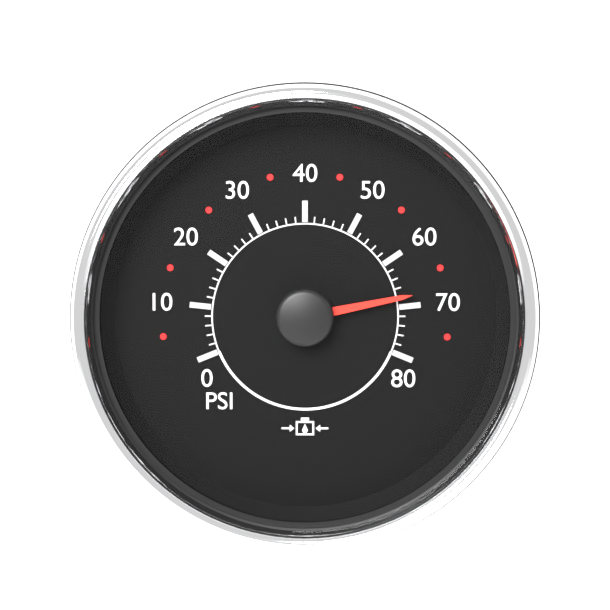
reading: 68 psi
